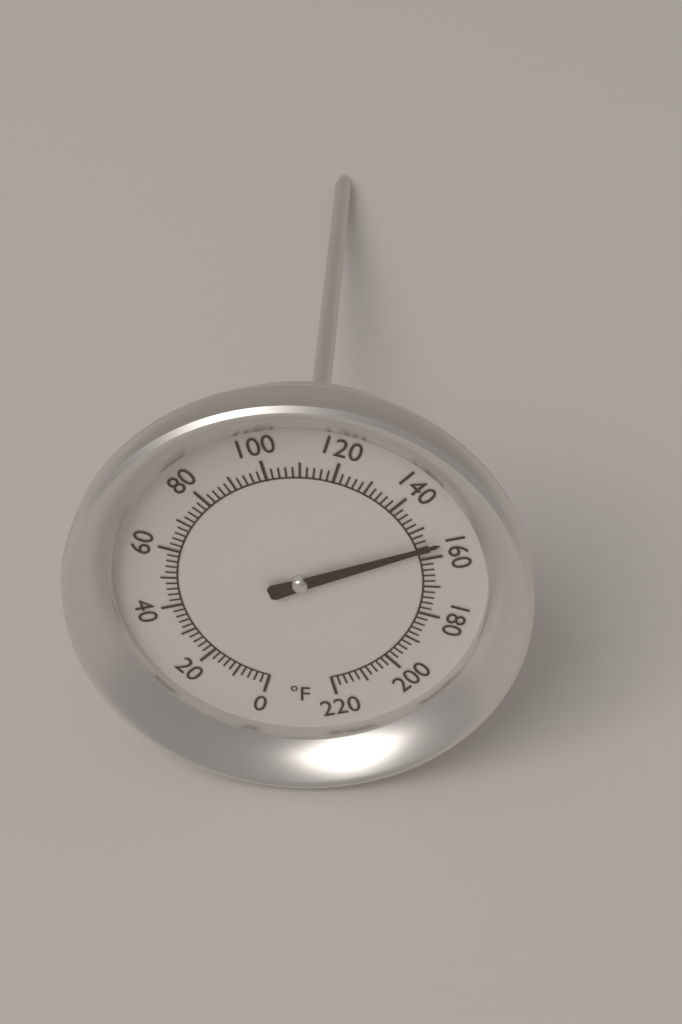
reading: 156 °F
